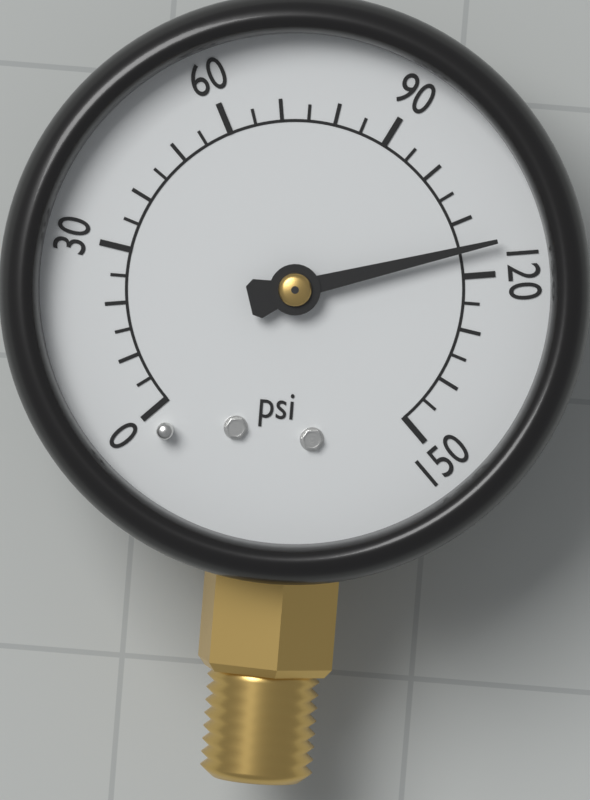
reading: 115 psi
